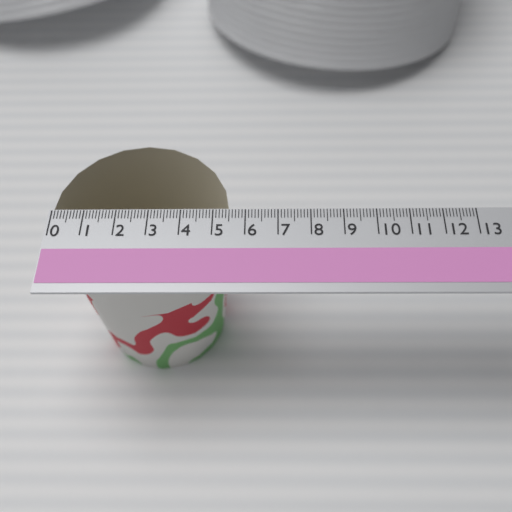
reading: 5.5 (no unit)
